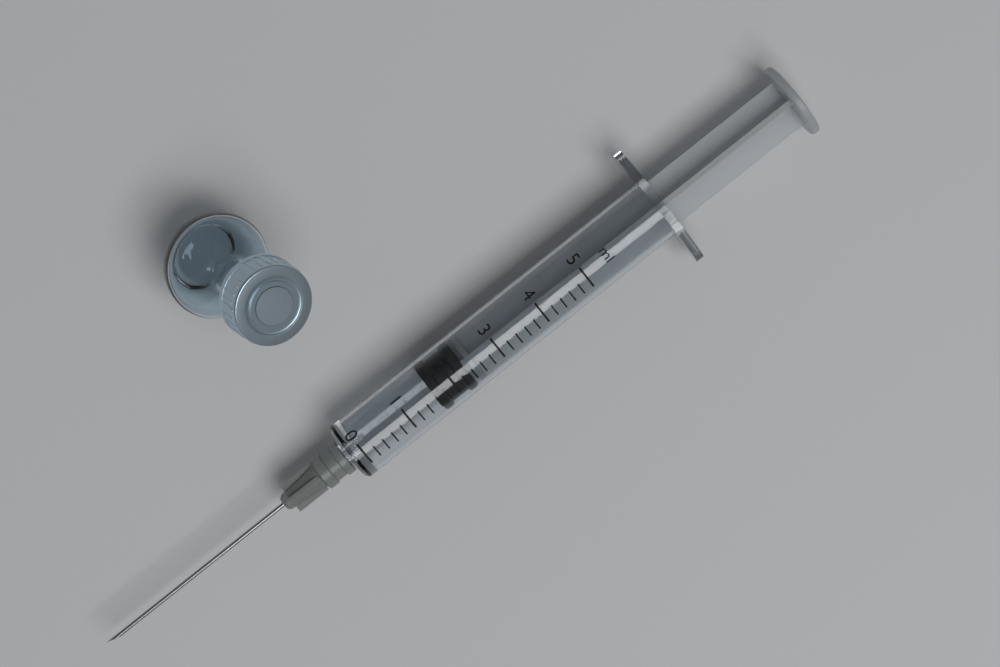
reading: 1.6 ml
